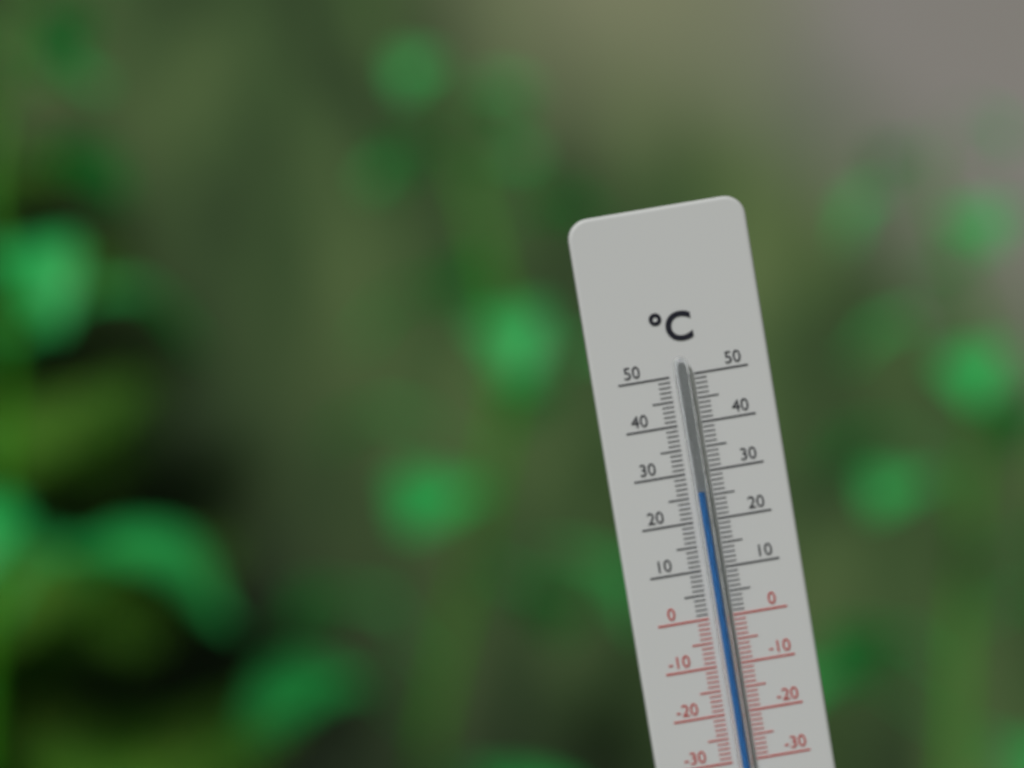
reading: 26 °C
